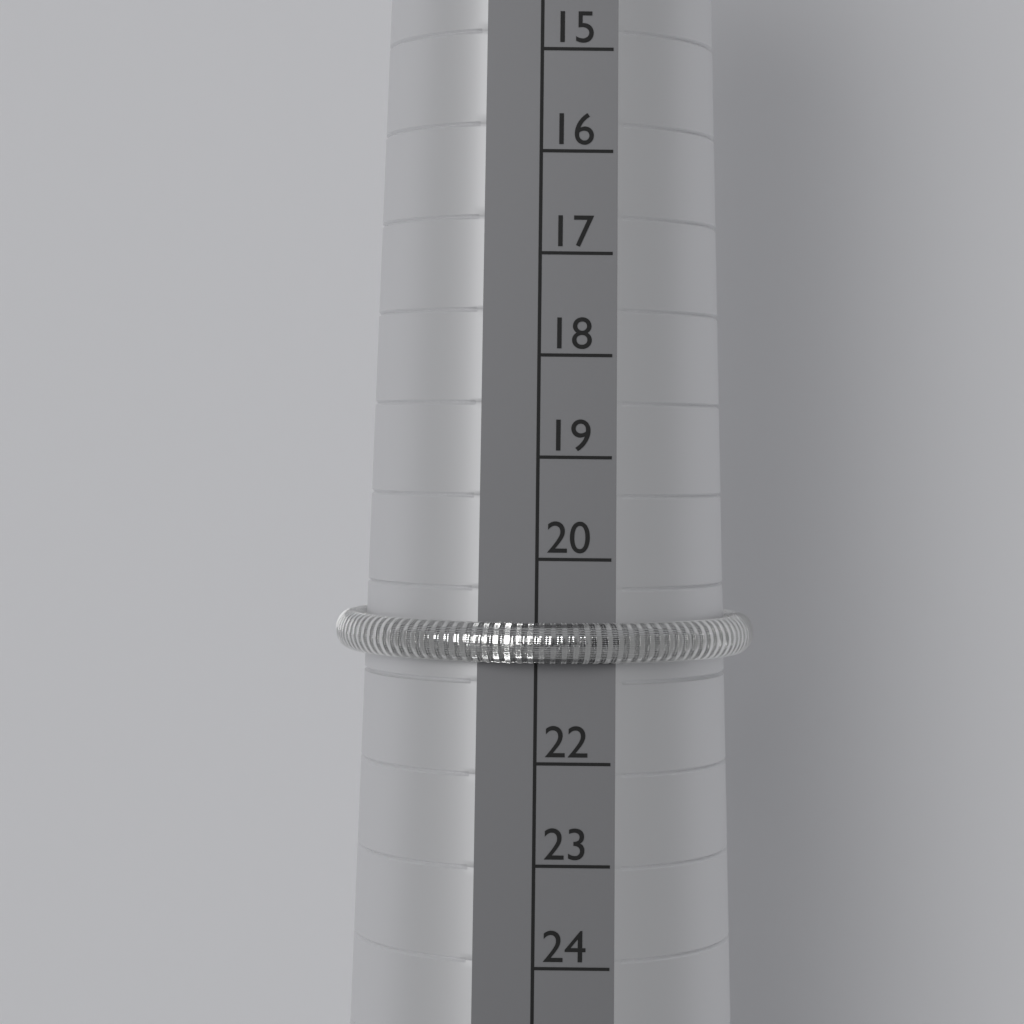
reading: 21 (no unit)
